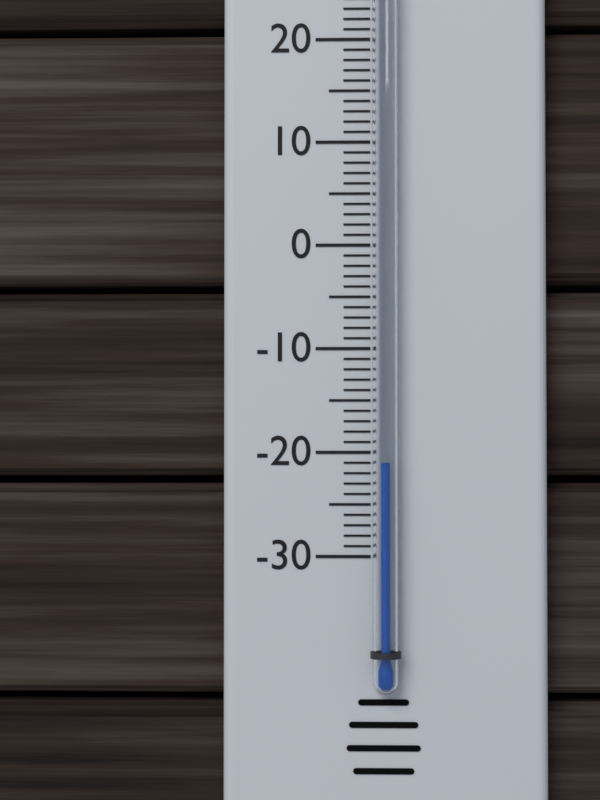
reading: -21 °C
